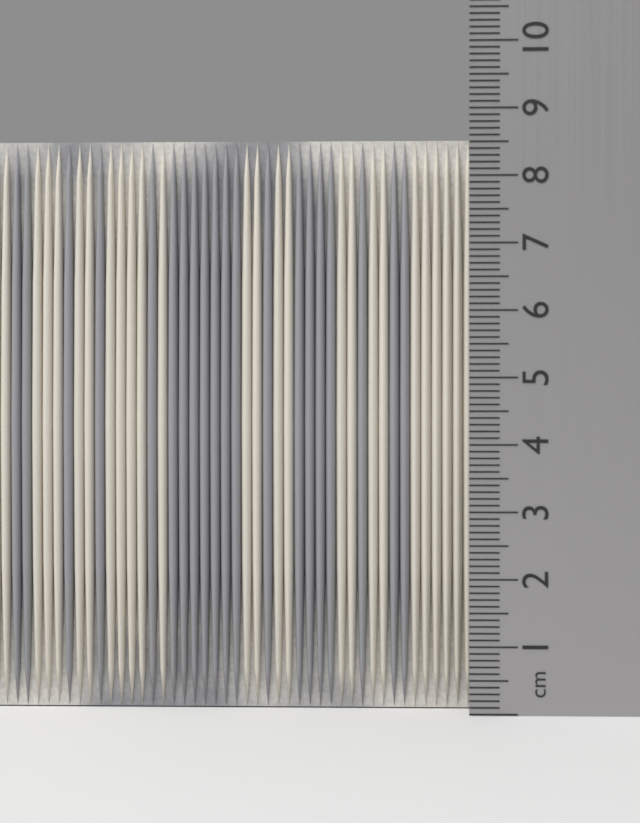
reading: 8.6 cm
